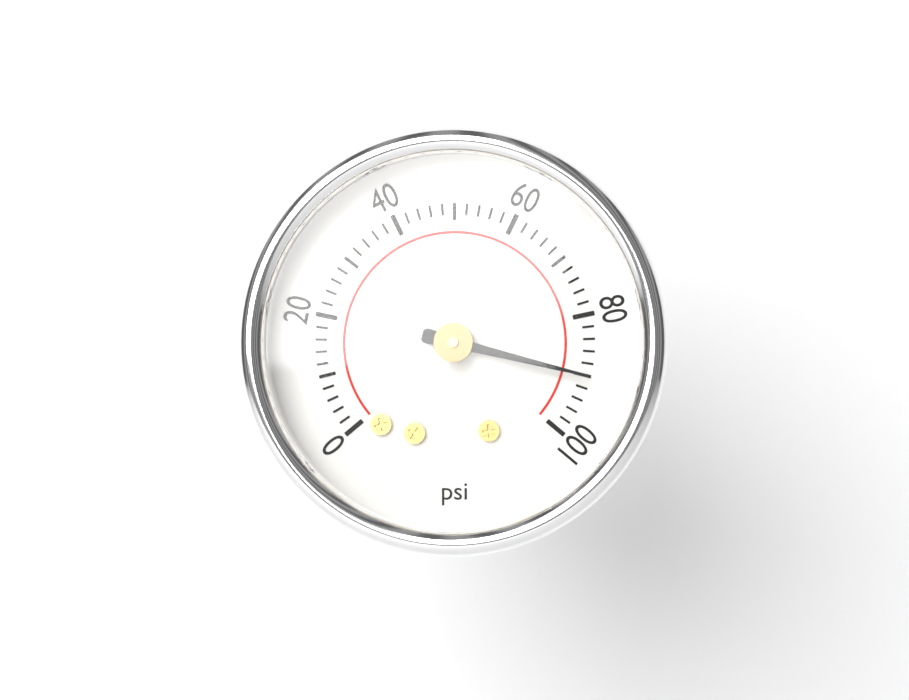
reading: 90 psi
